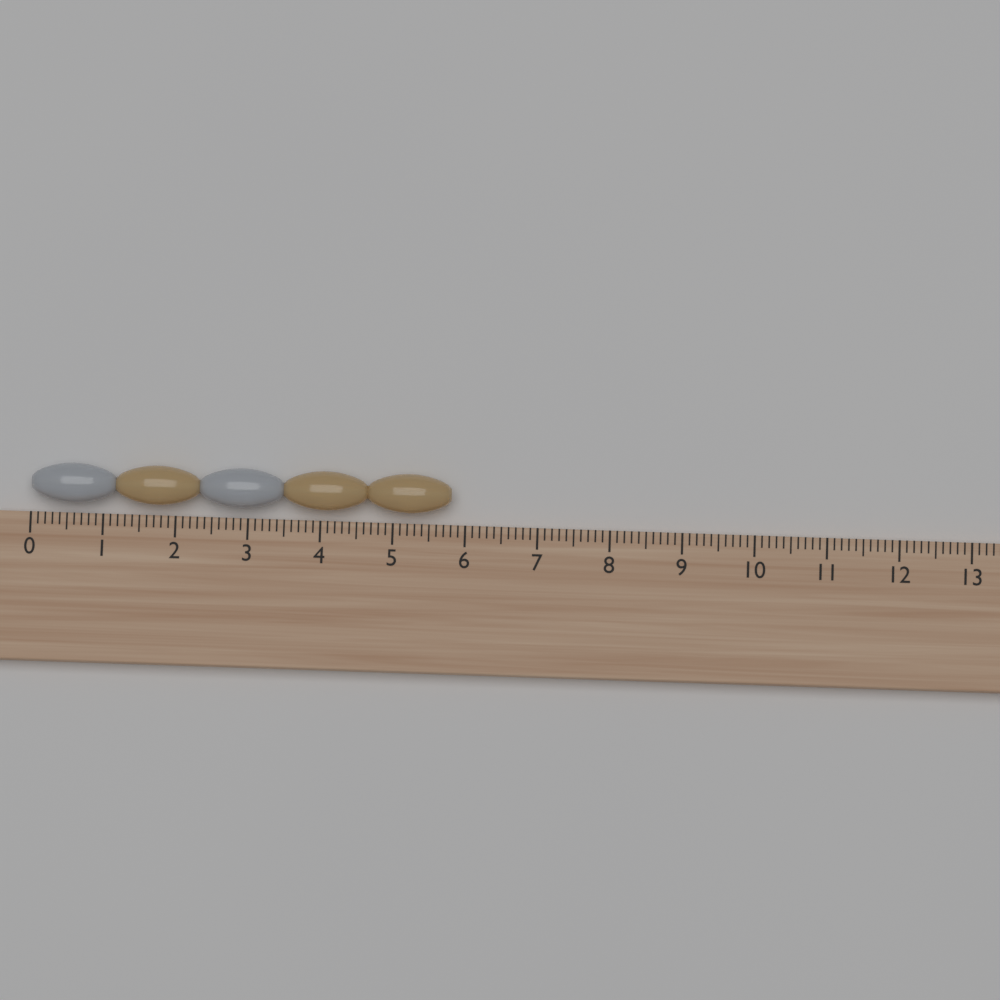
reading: 5.8 (no unit)
